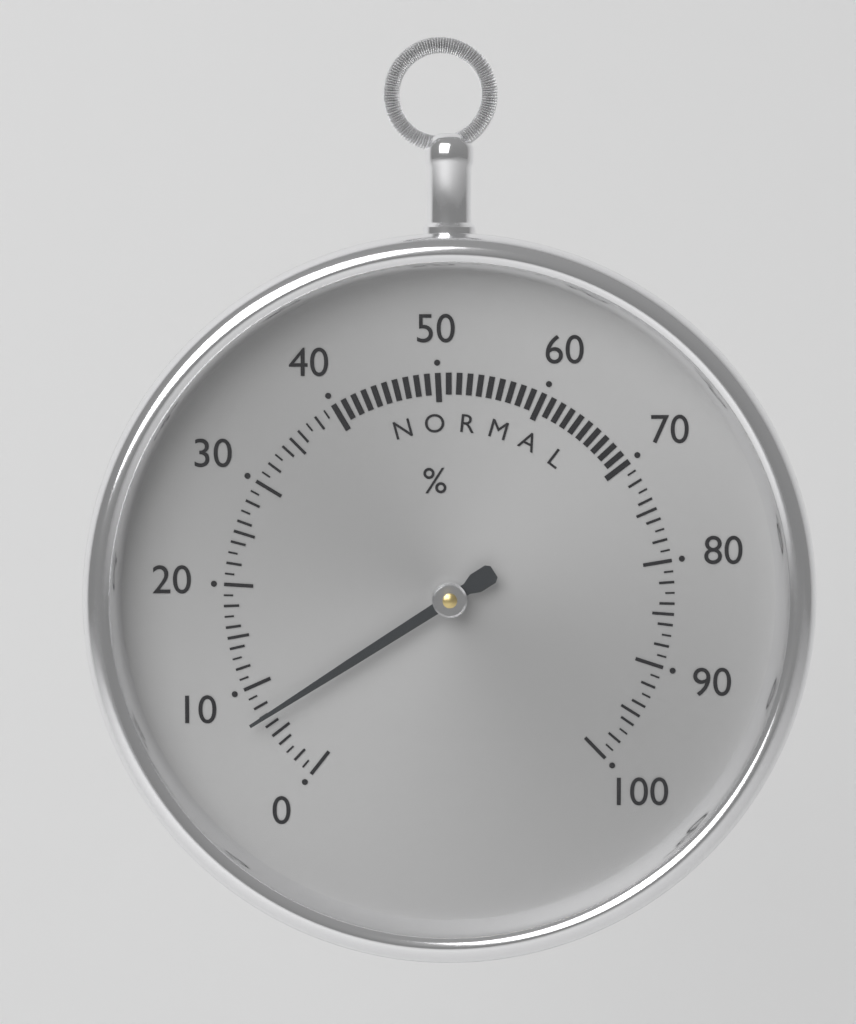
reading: 7 %
